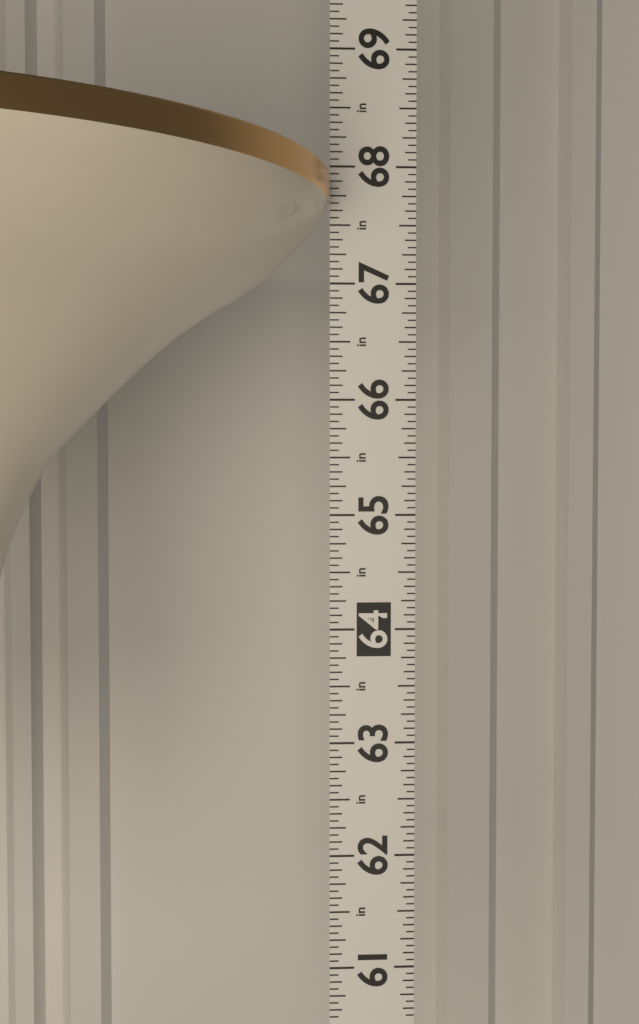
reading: 67.8750 in
